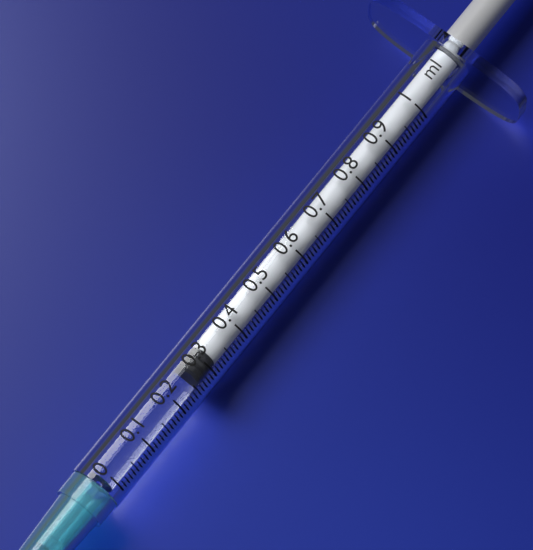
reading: 0.27 ml
